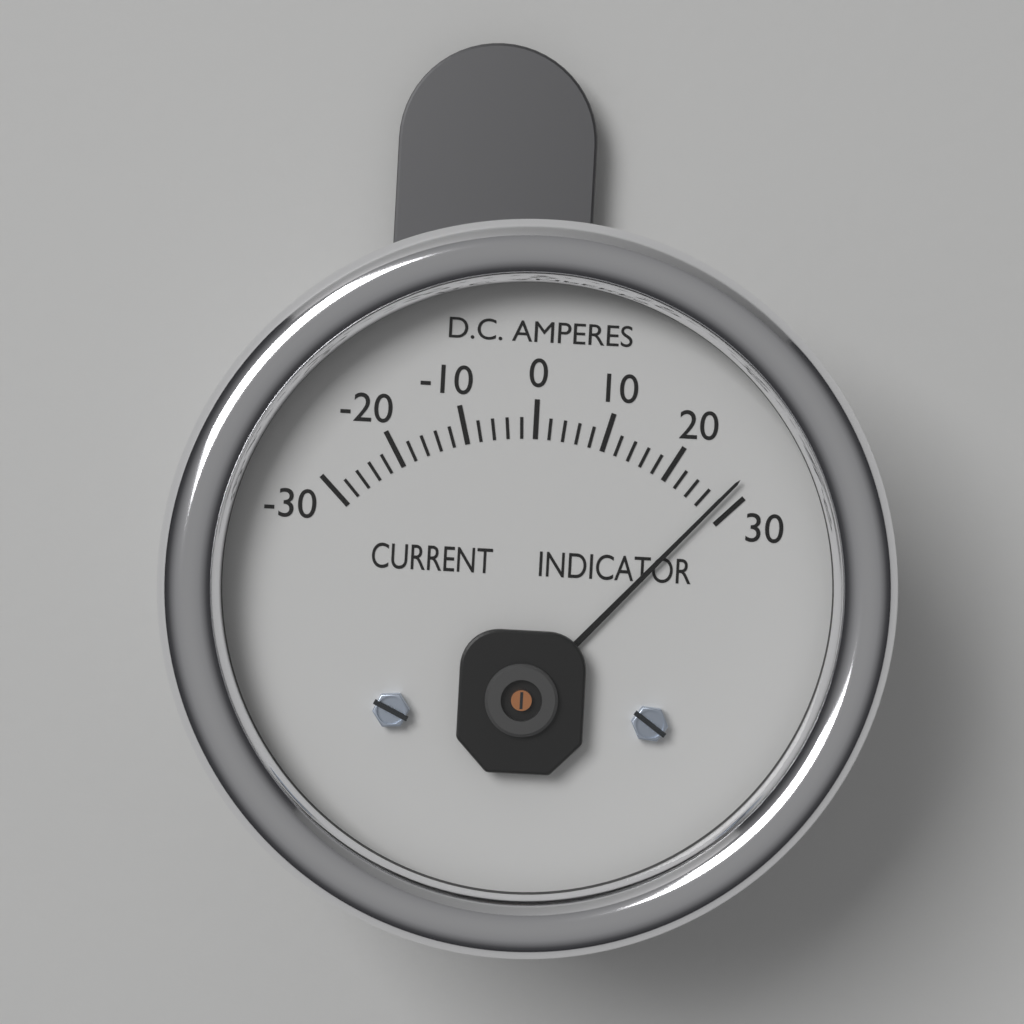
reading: 28 A
